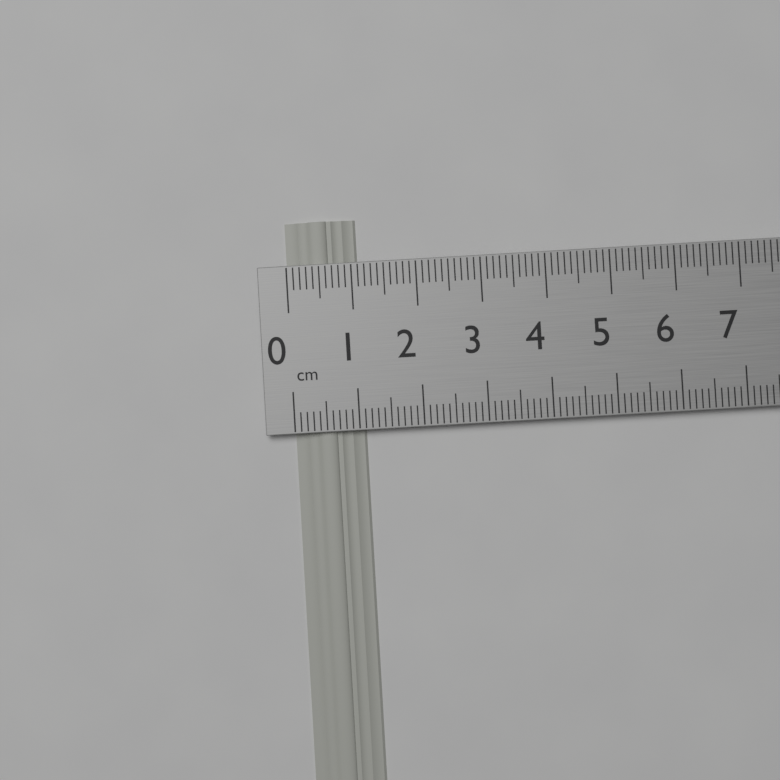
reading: 1.1 cm
